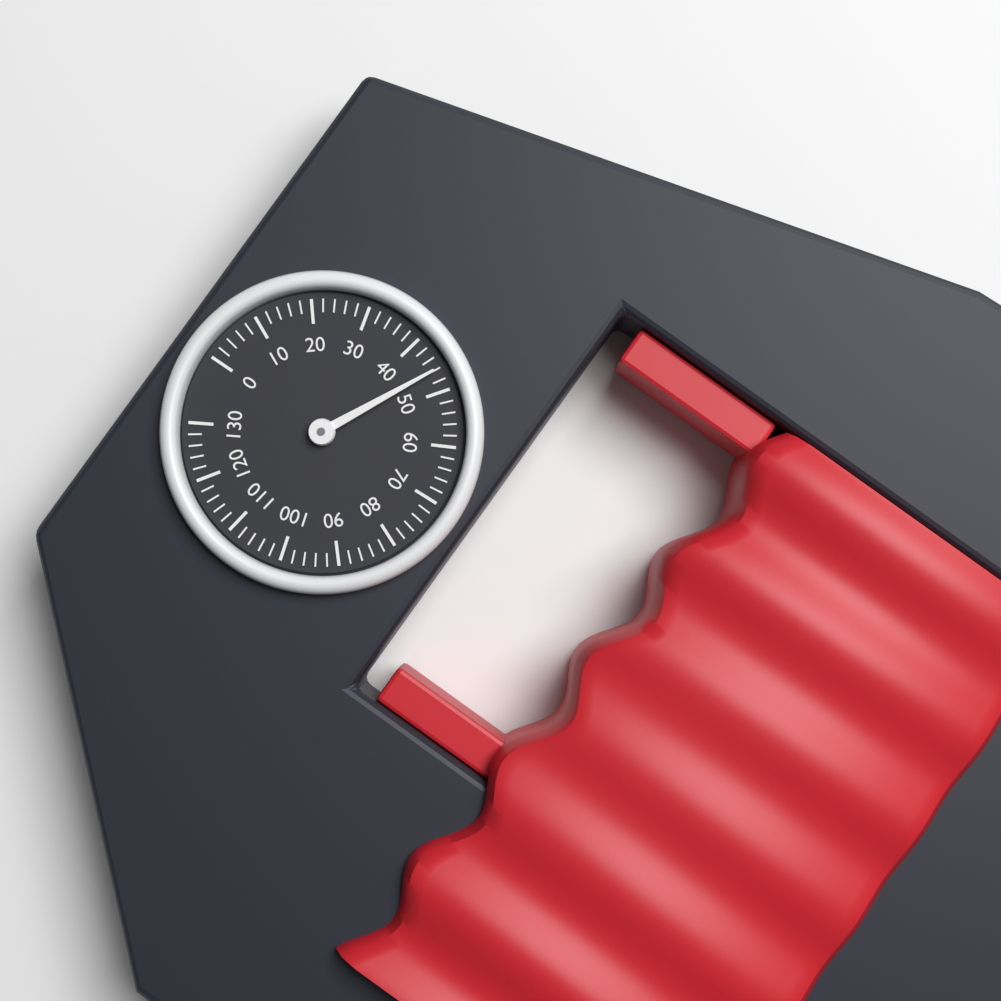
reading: 46 (no unit)
